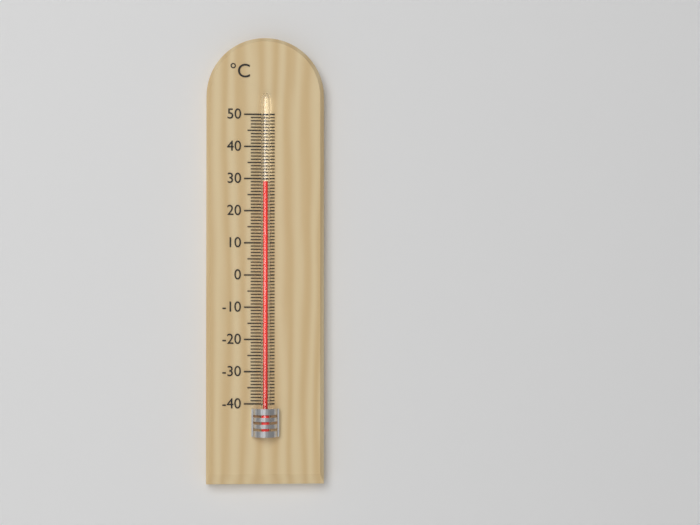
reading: 29 °C
